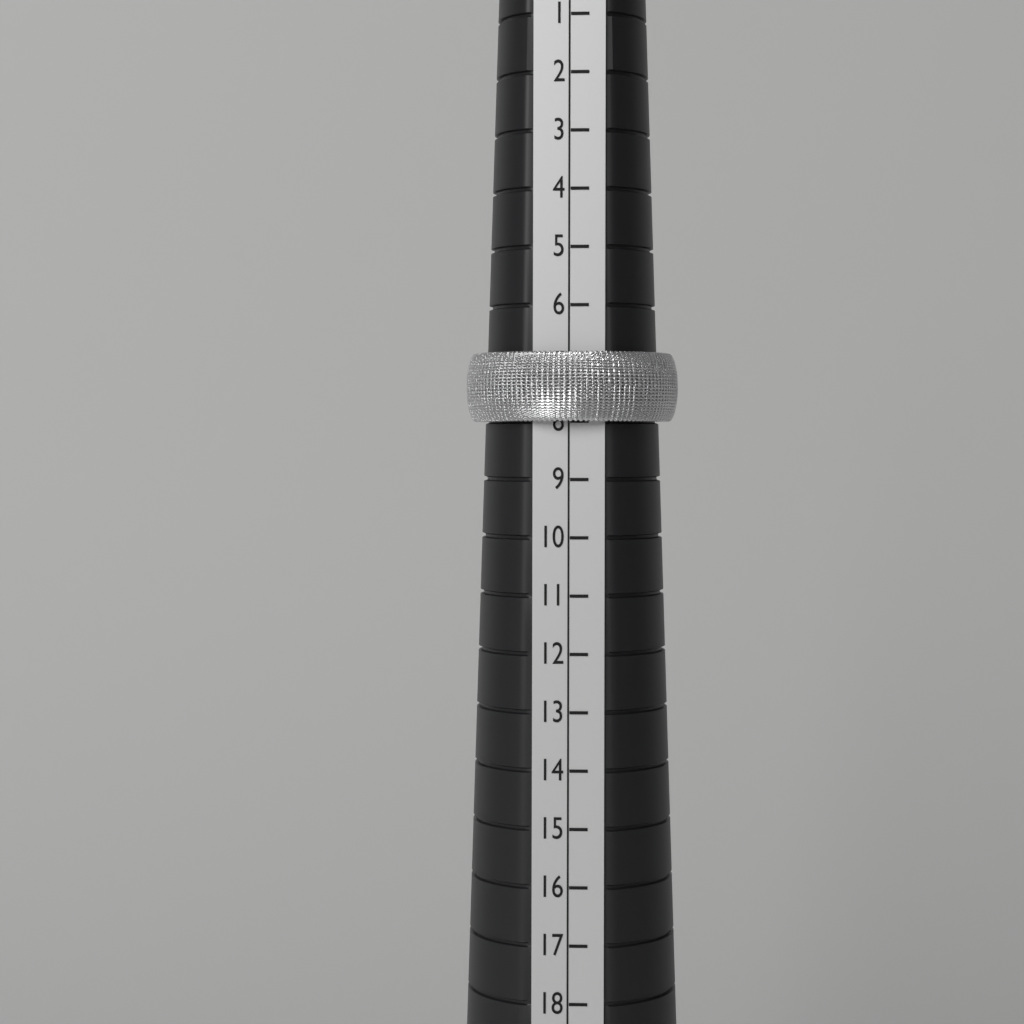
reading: 8 (no unit)
